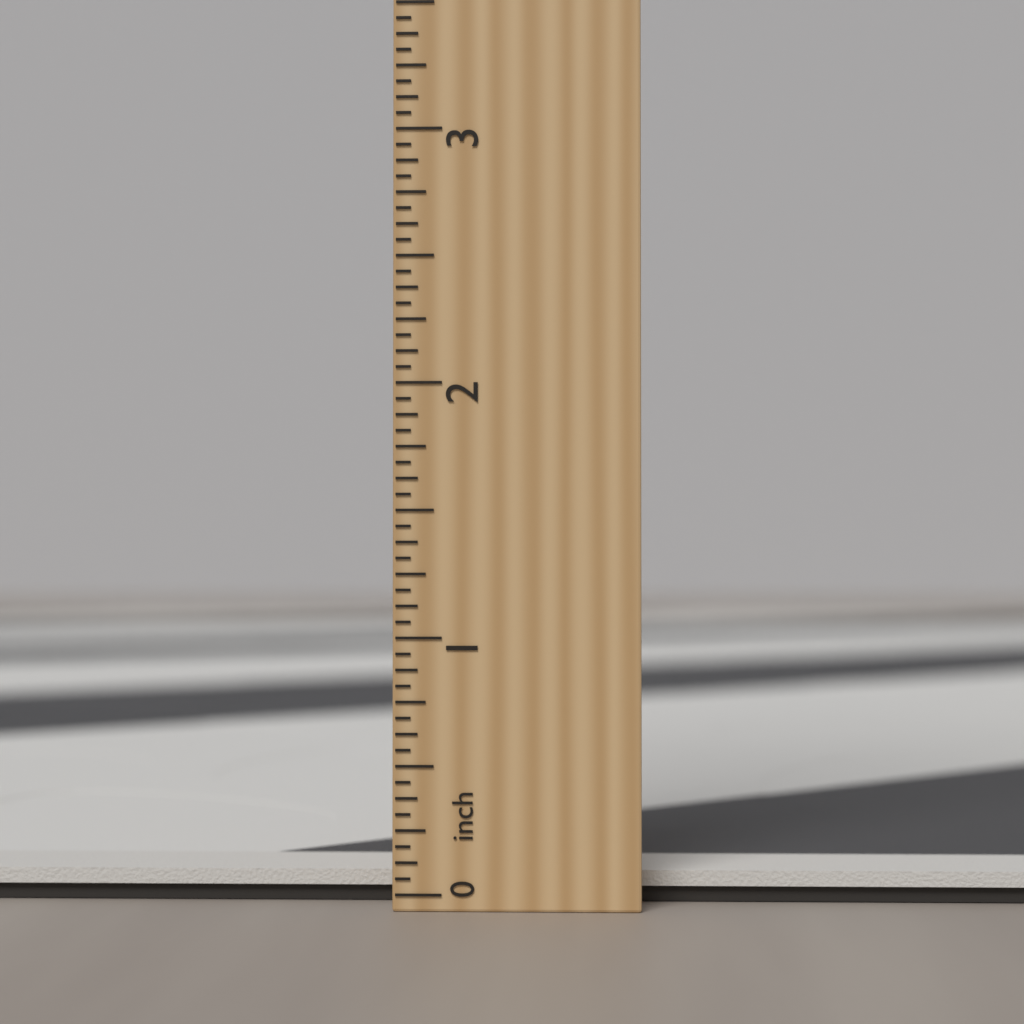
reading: 0.0625 inch
